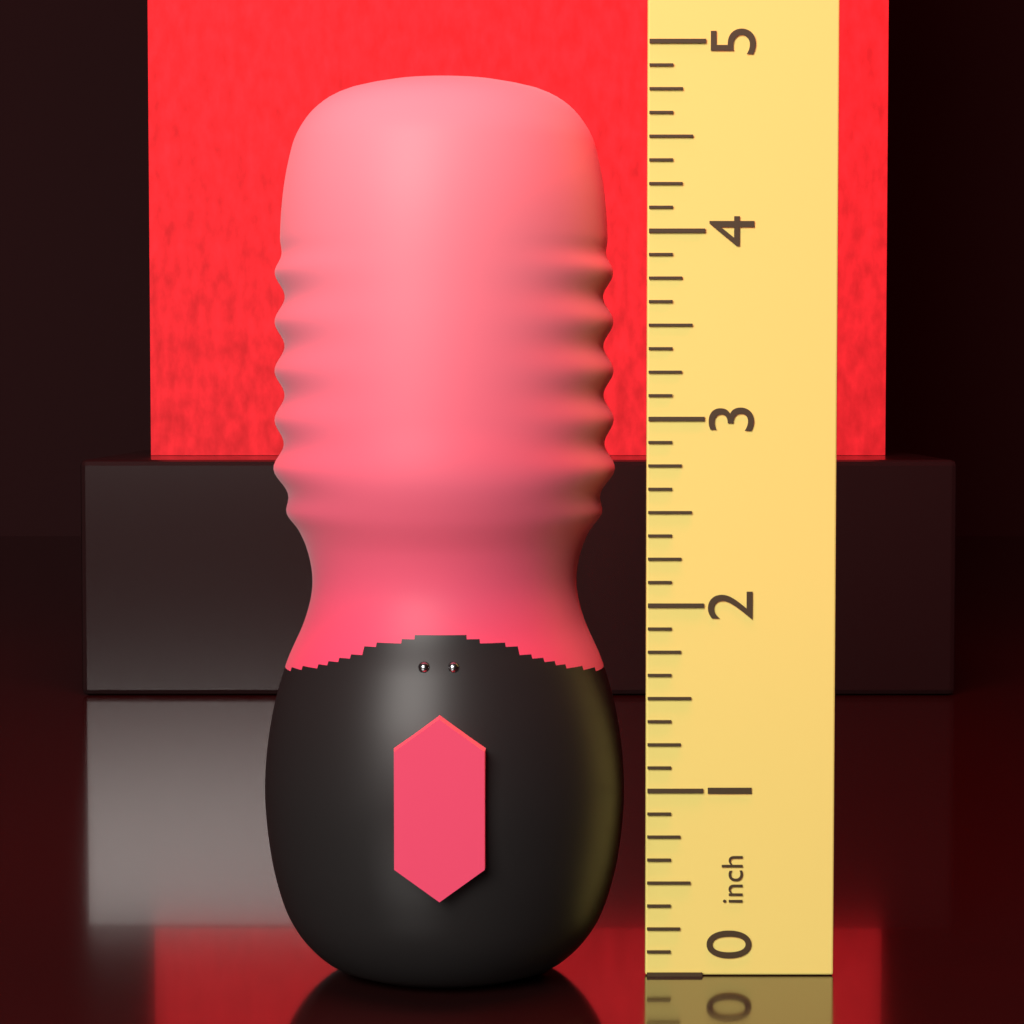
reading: 4.800 inch
